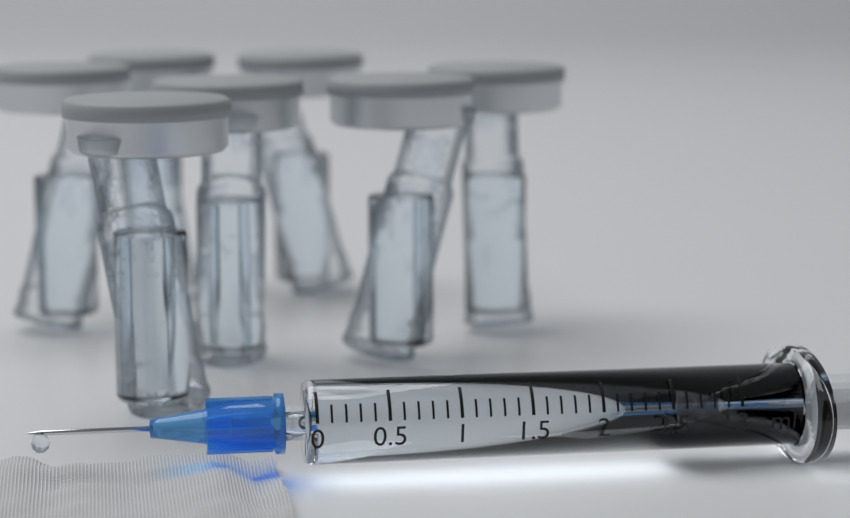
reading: 2.5 ml
